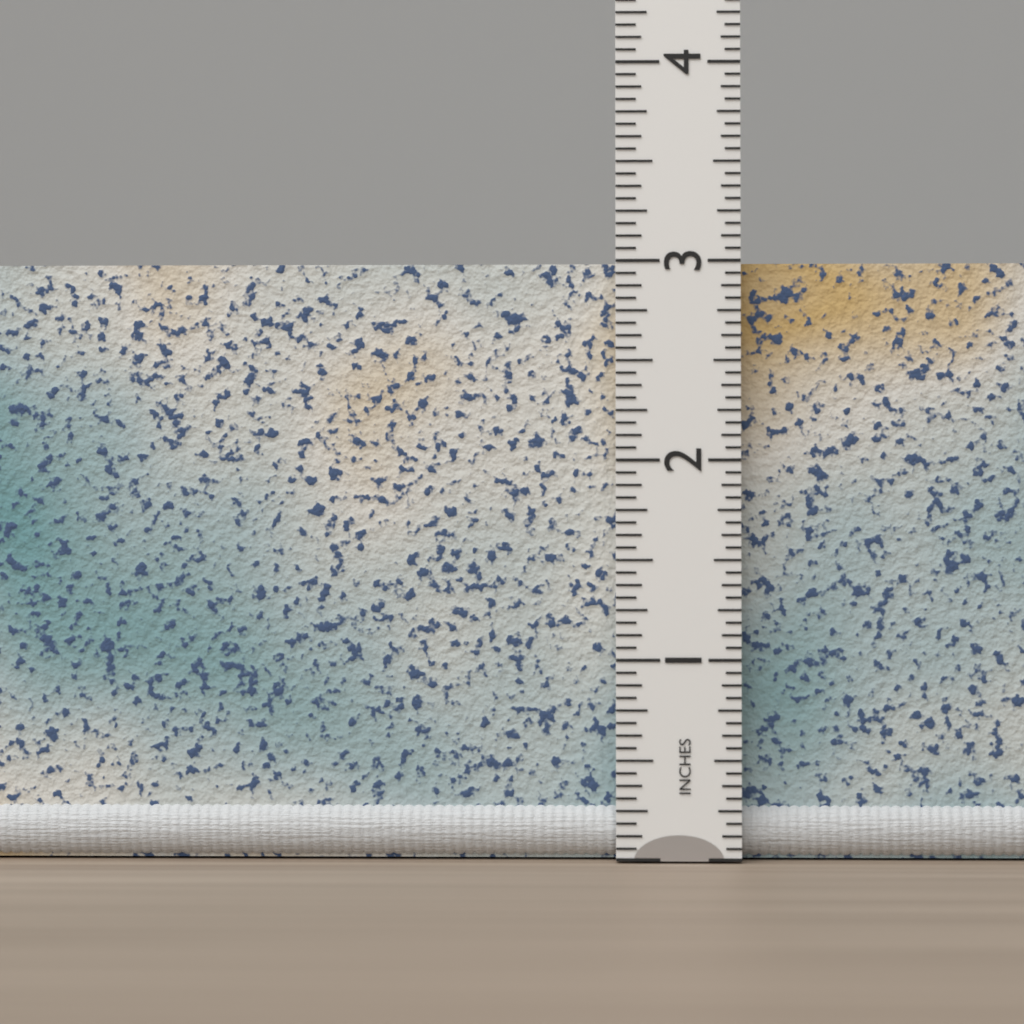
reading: 3.0000 in
